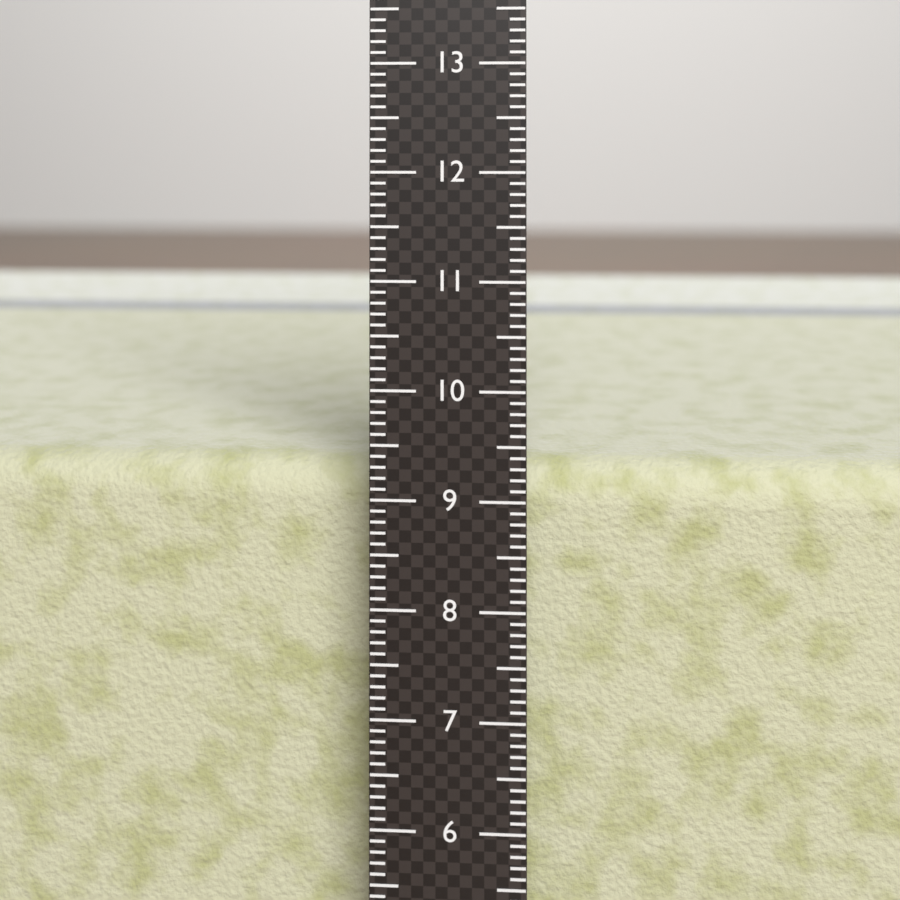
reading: 9.2 cm
